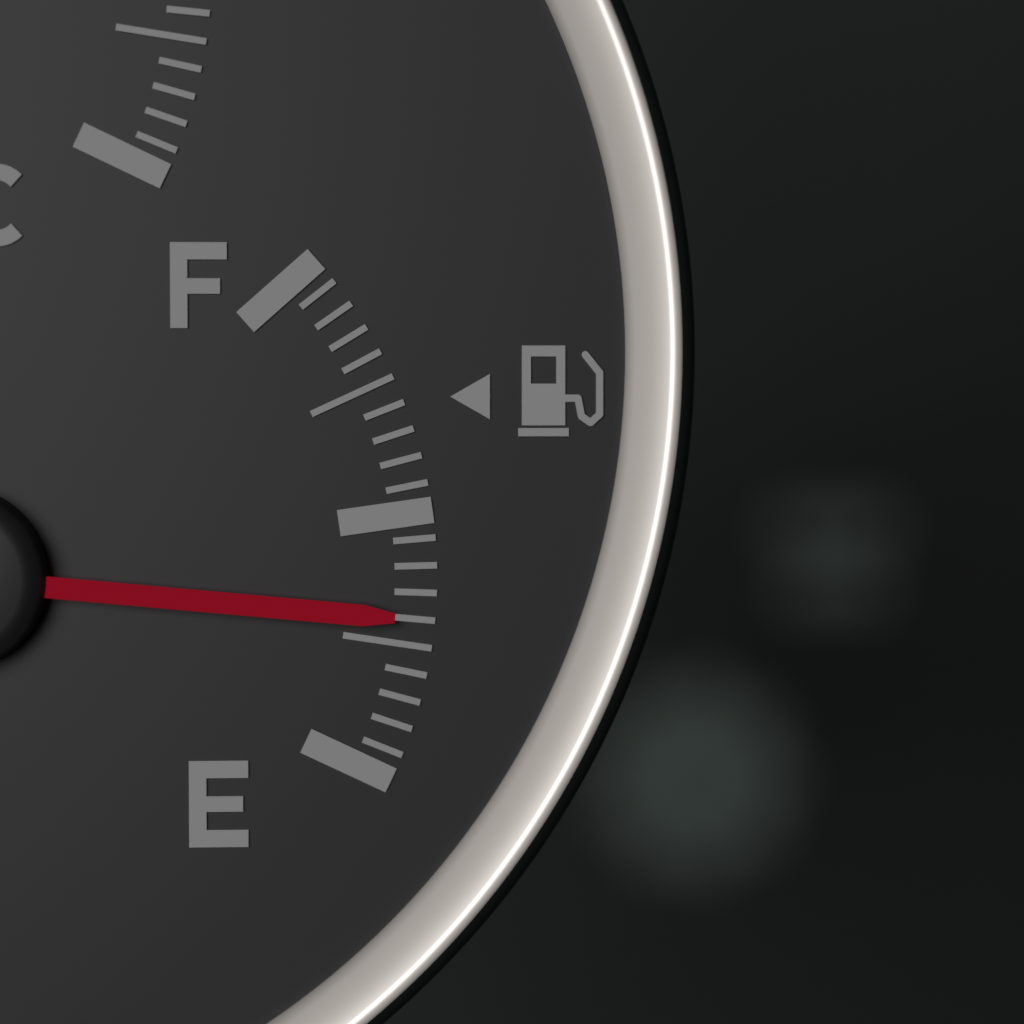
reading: 0.30 (no unit)
